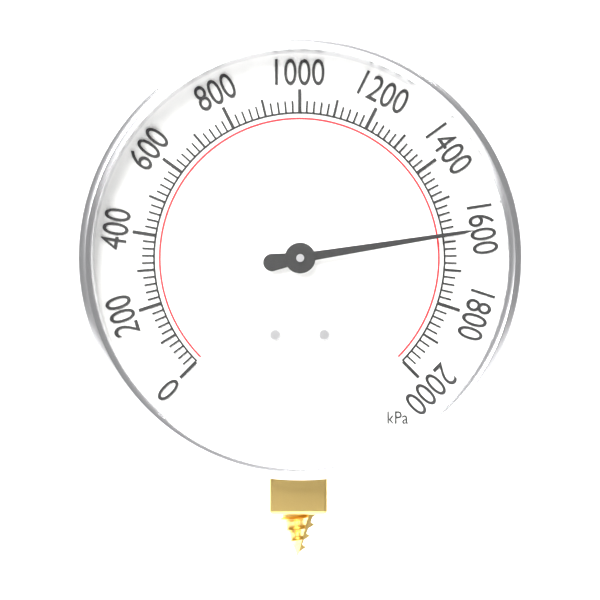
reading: 1600 kPa
